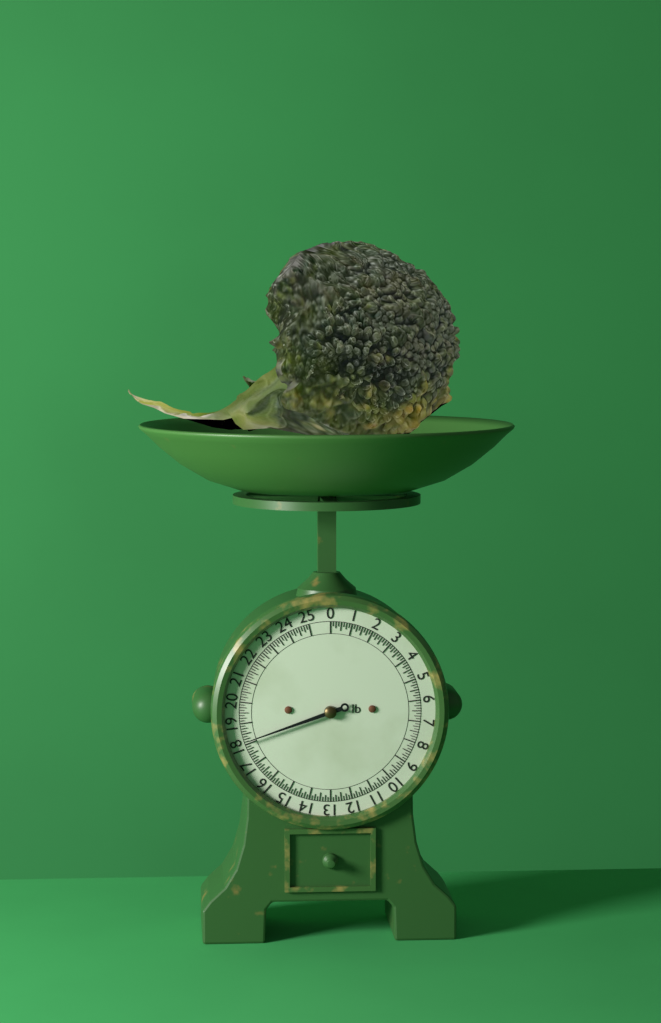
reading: 18.125 lb
